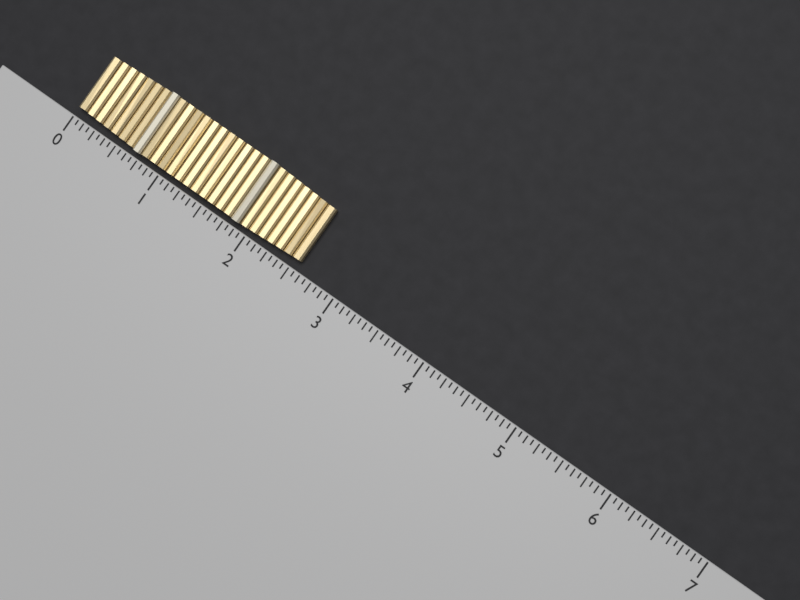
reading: 2.5625 (no unit)
